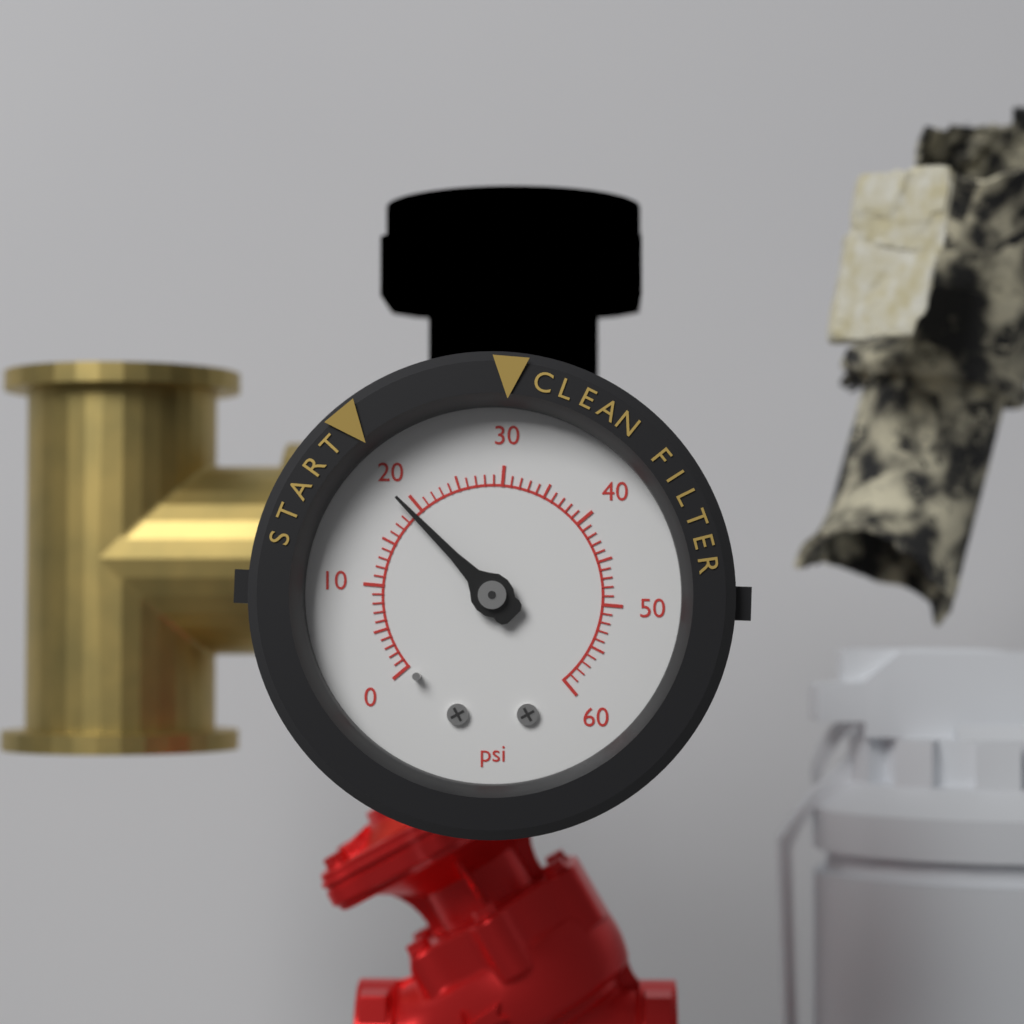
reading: 19 psi
